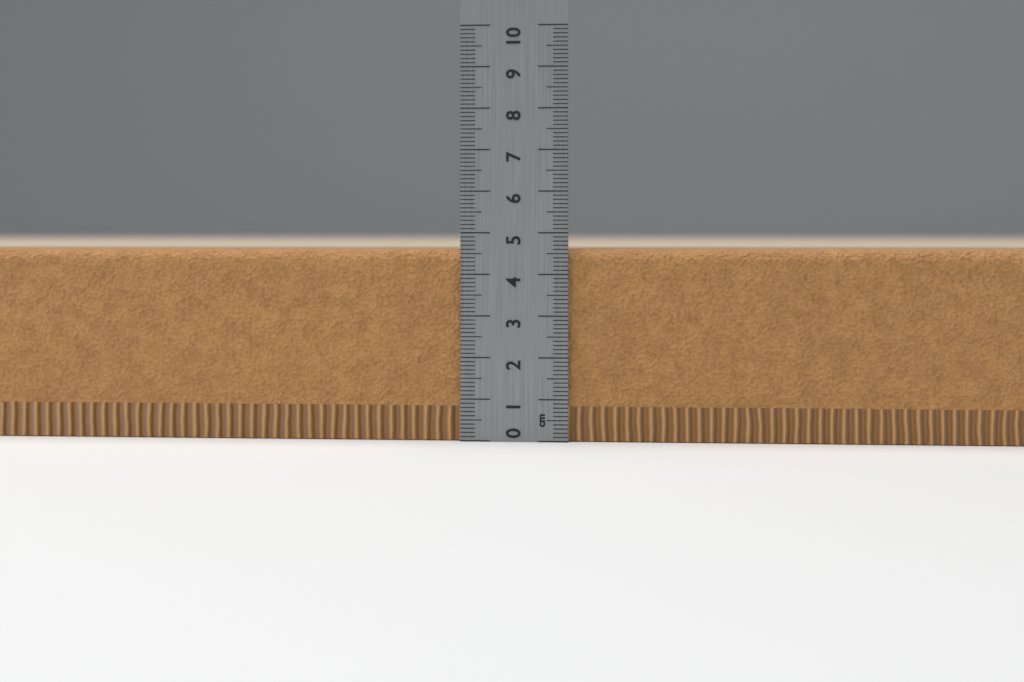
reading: 4.6 cm
